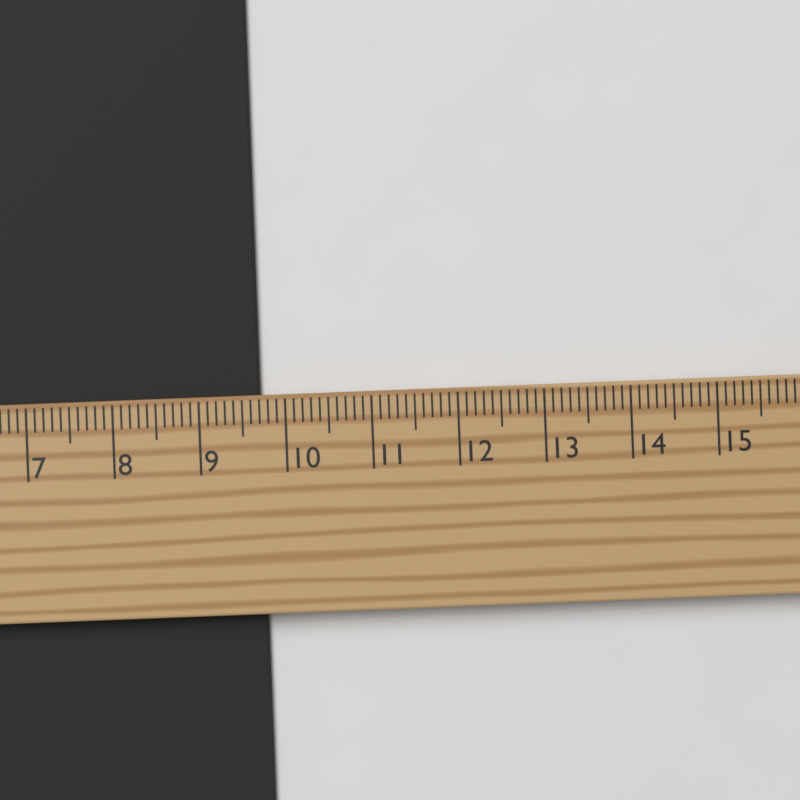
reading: 9.7 cm
